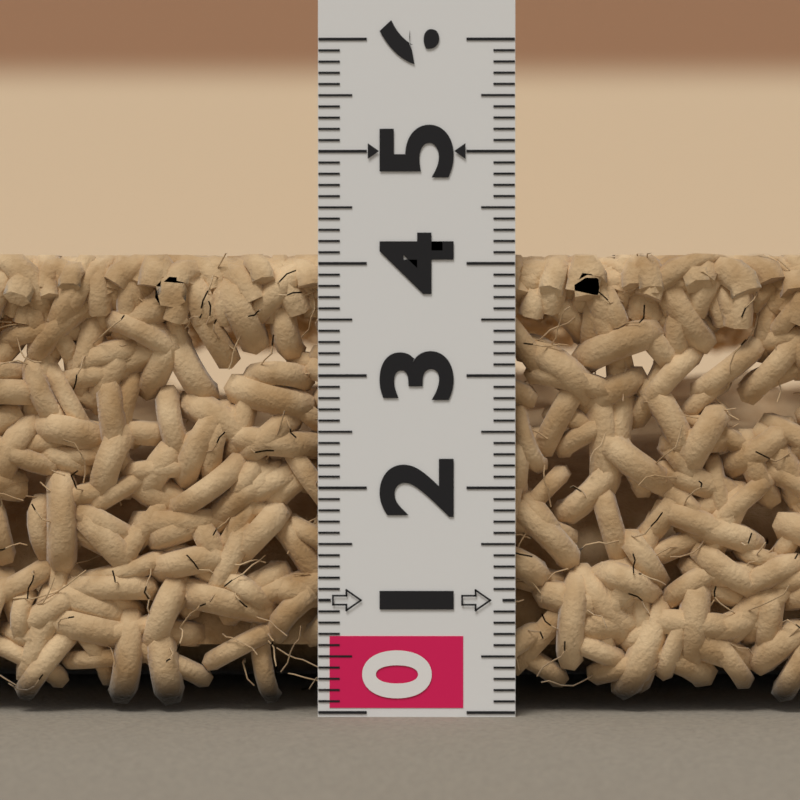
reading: 4.1 (no unit)
